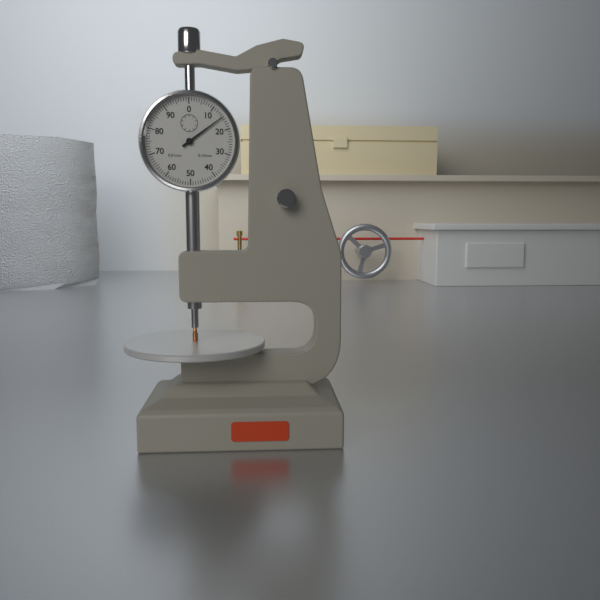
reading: 0.15 mm
